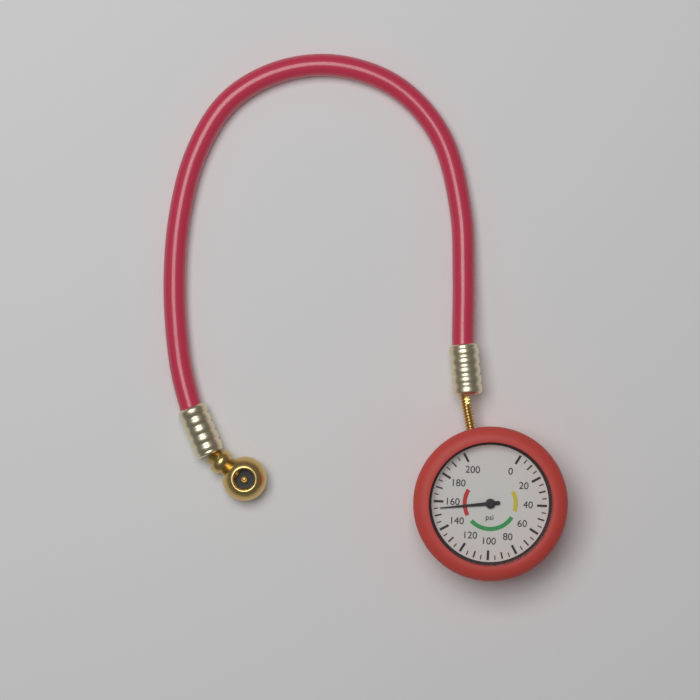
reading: 155 psi
